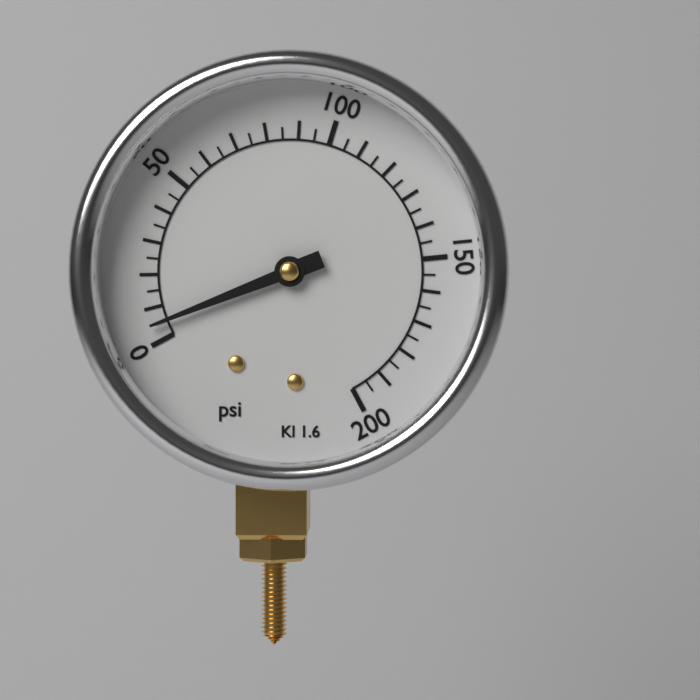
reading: 5 psi
